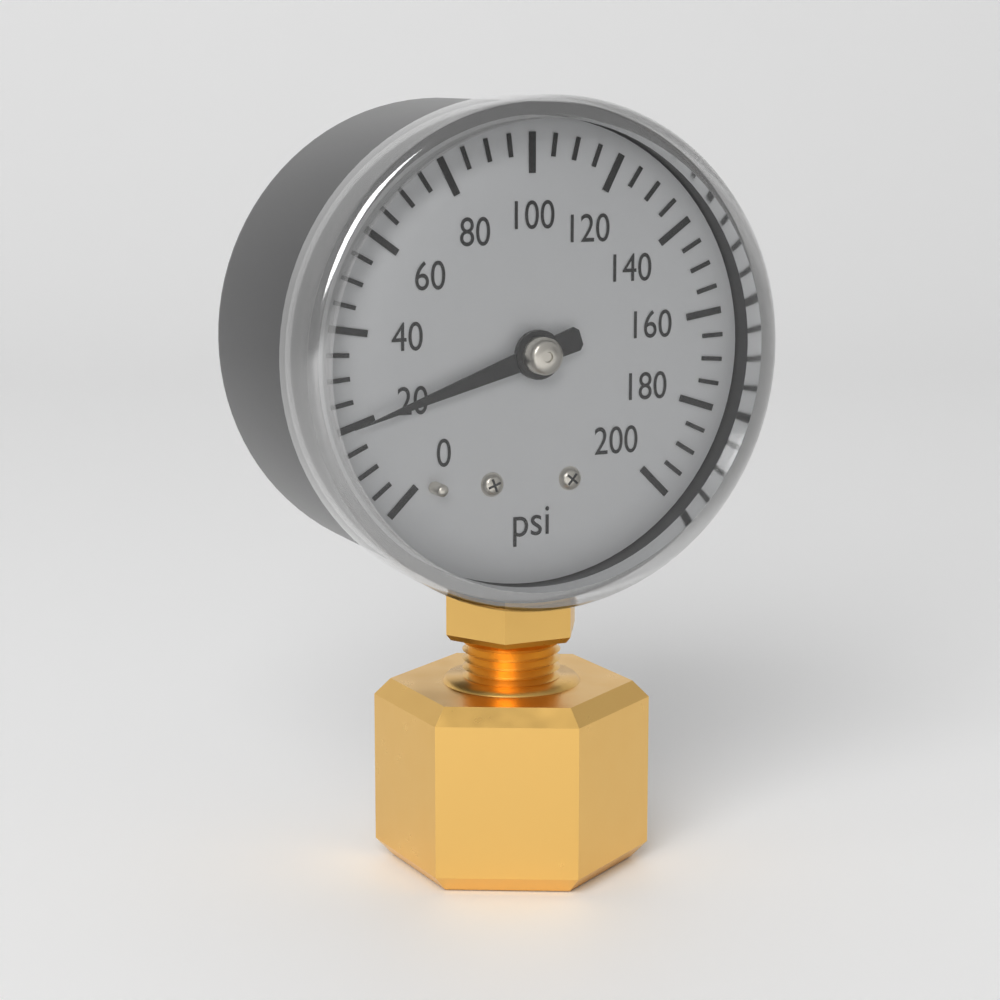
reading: 20 psi
